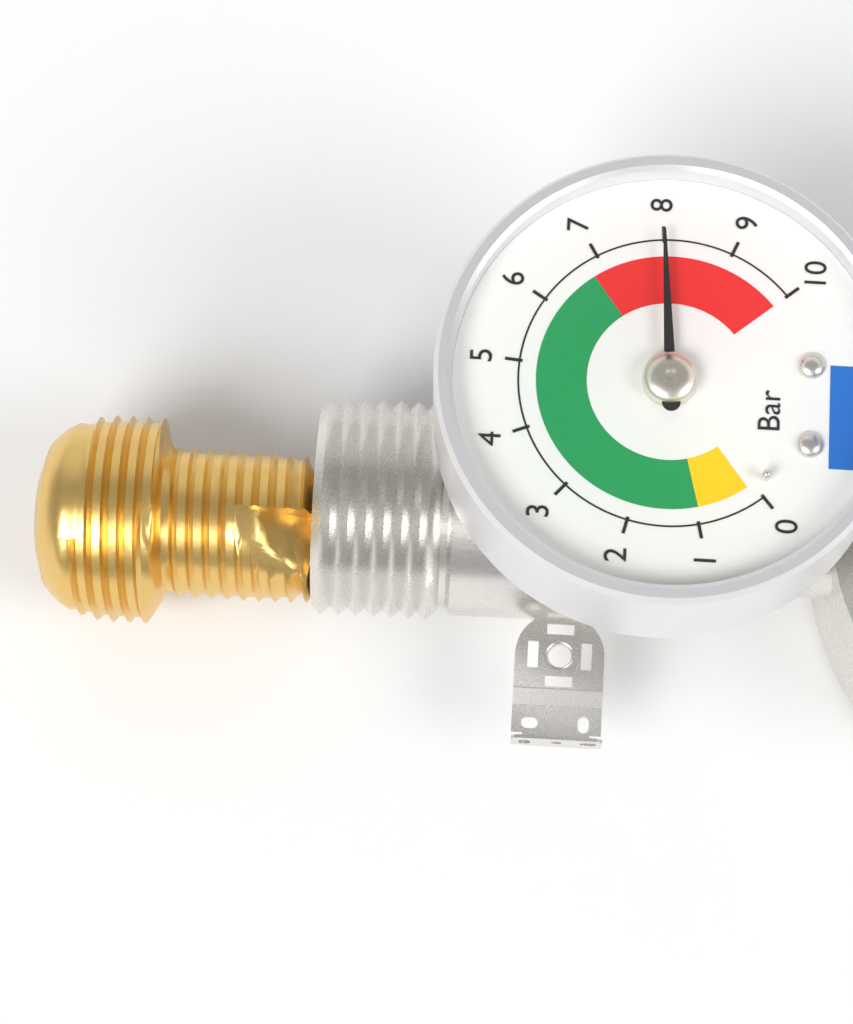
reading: 8 bar
